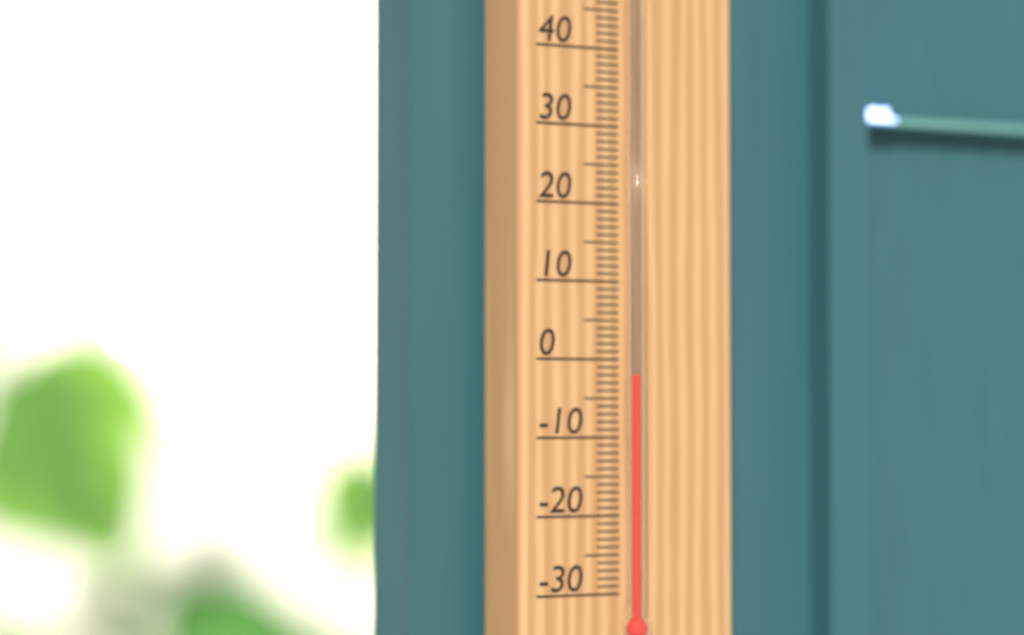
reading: -2 °C
